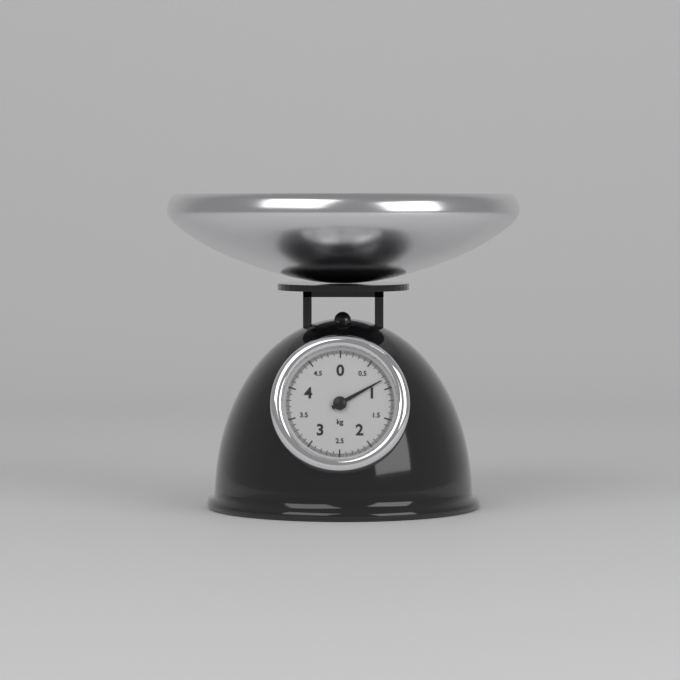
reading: 0.84 kg
